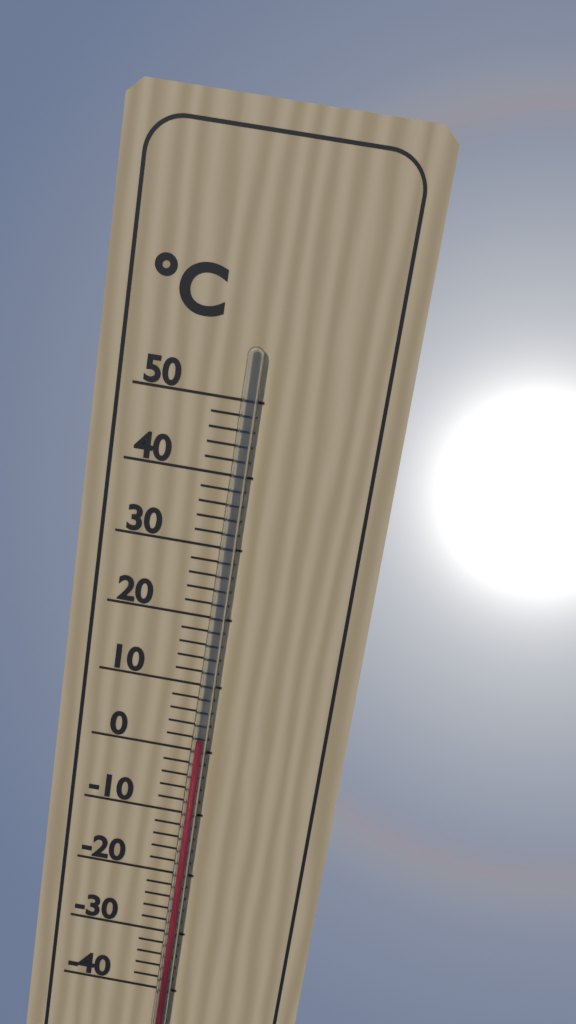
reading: 2 °C
